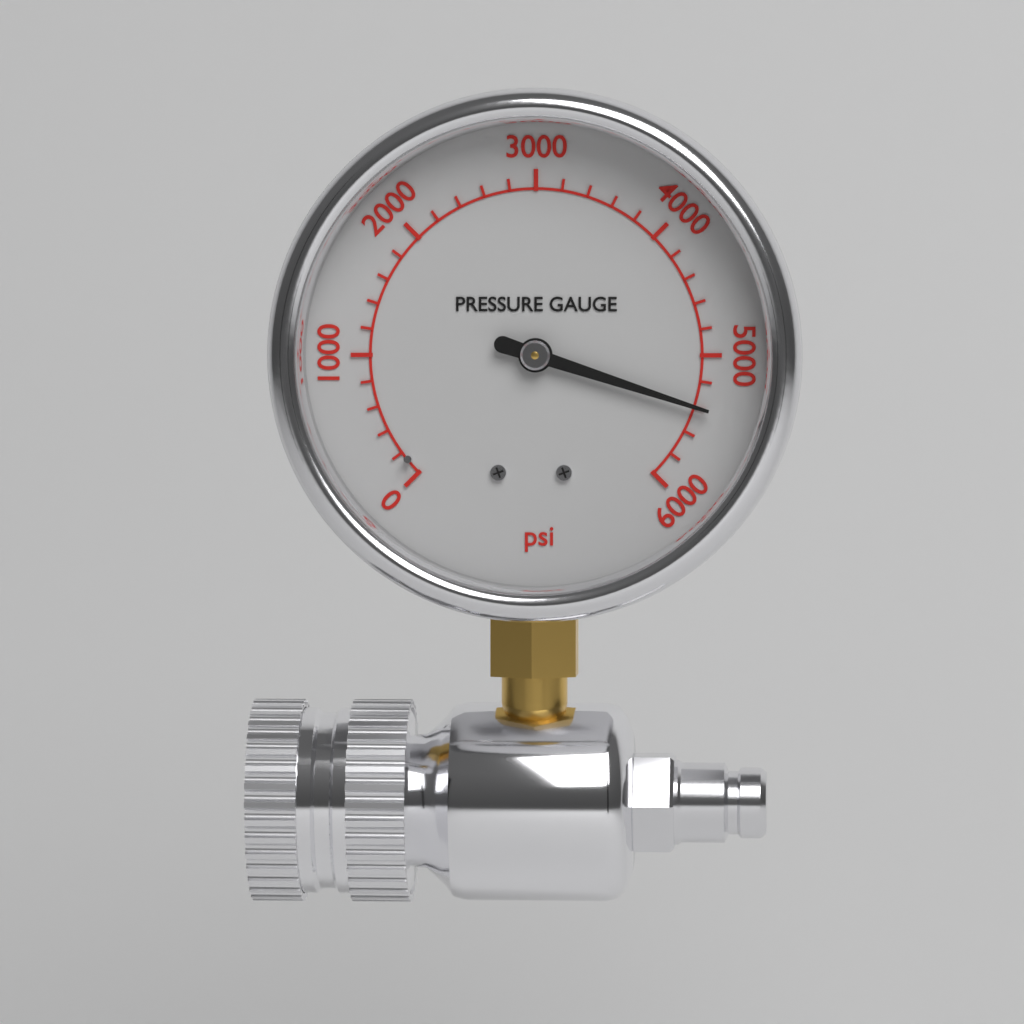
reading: 5400 psi
